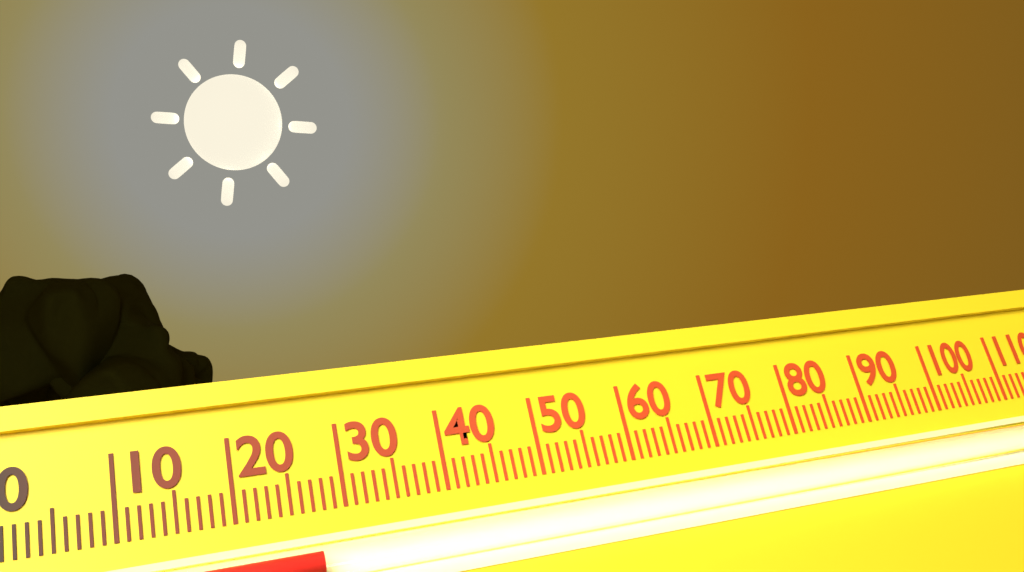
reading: 27 (no unit)
